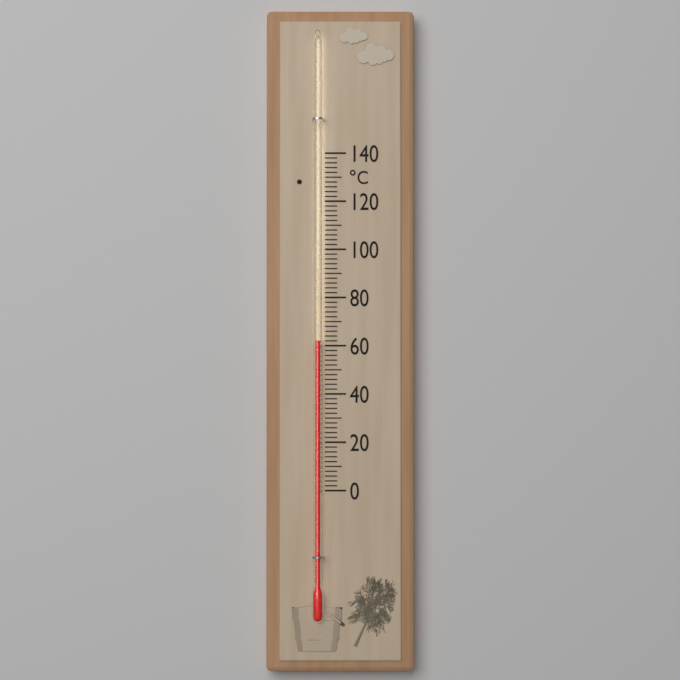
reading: 62 °C
